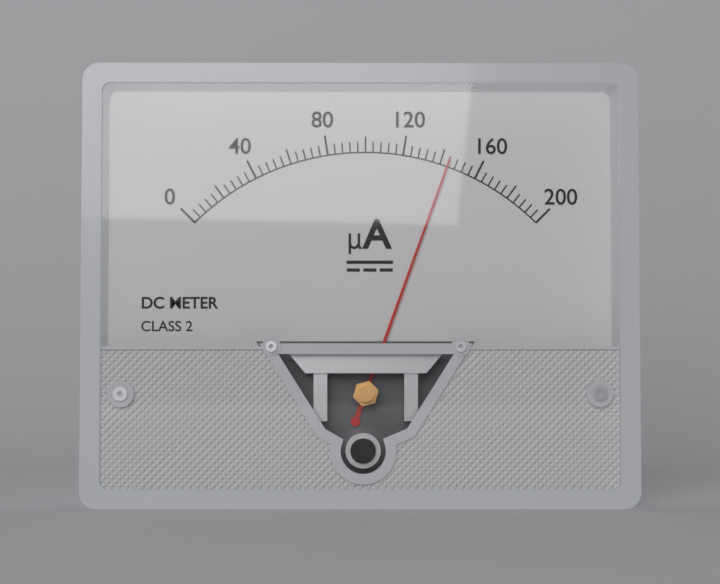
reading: 144 µA
